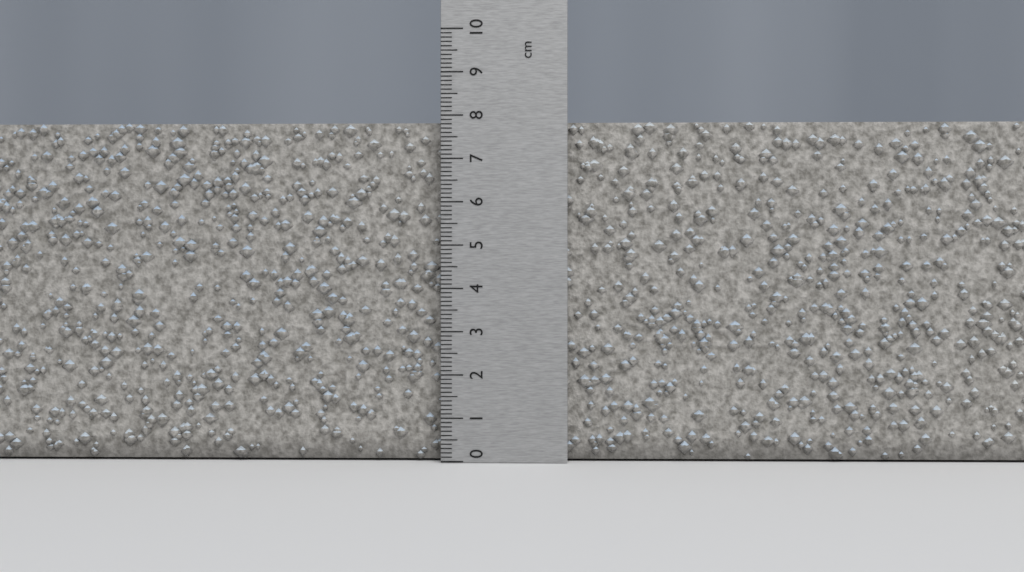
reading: 7.9 cm
